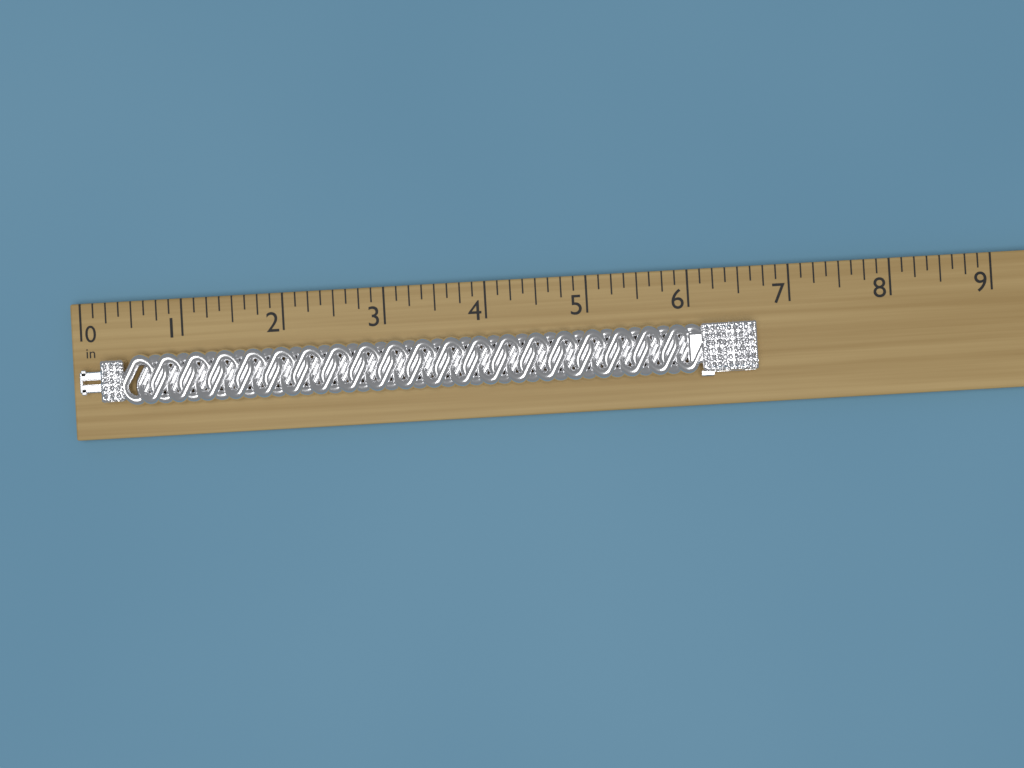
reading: 6.625 in
